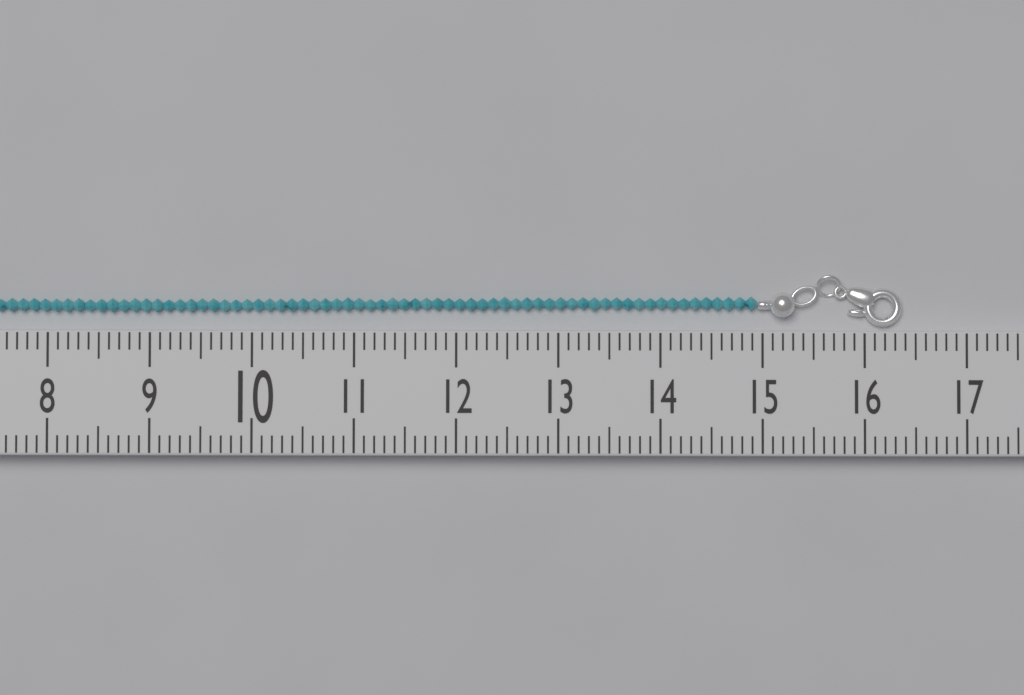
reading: 16.4 (no unit)
